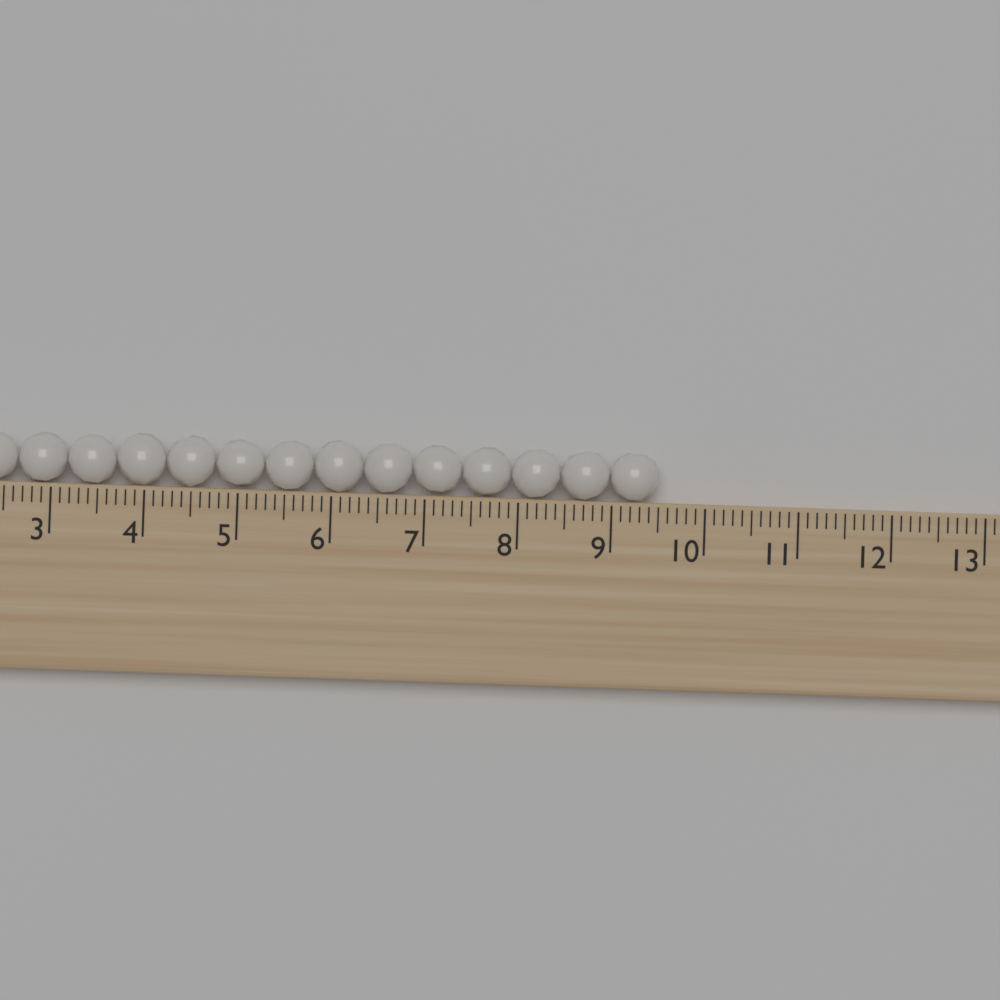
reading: 9.5 (no unit)
